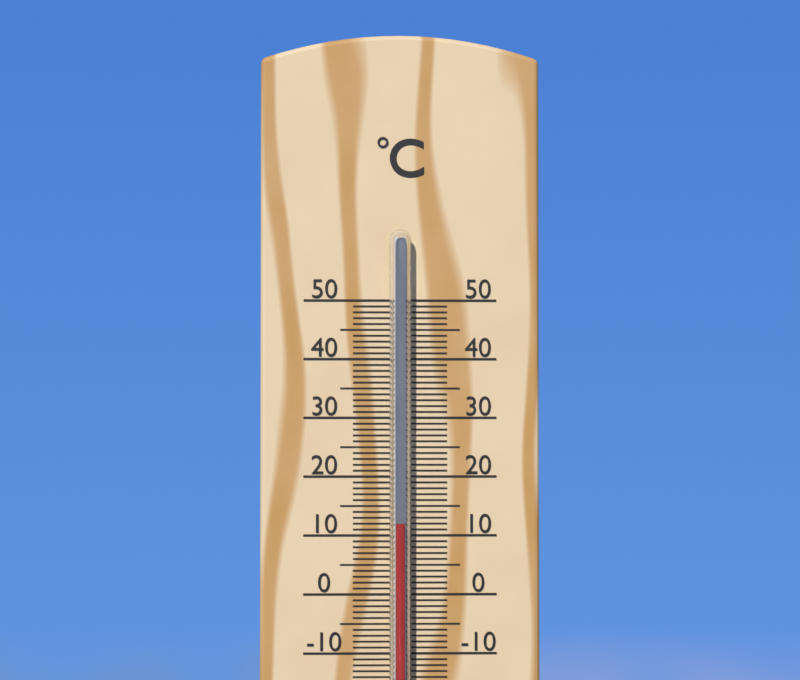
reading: 12 °C
